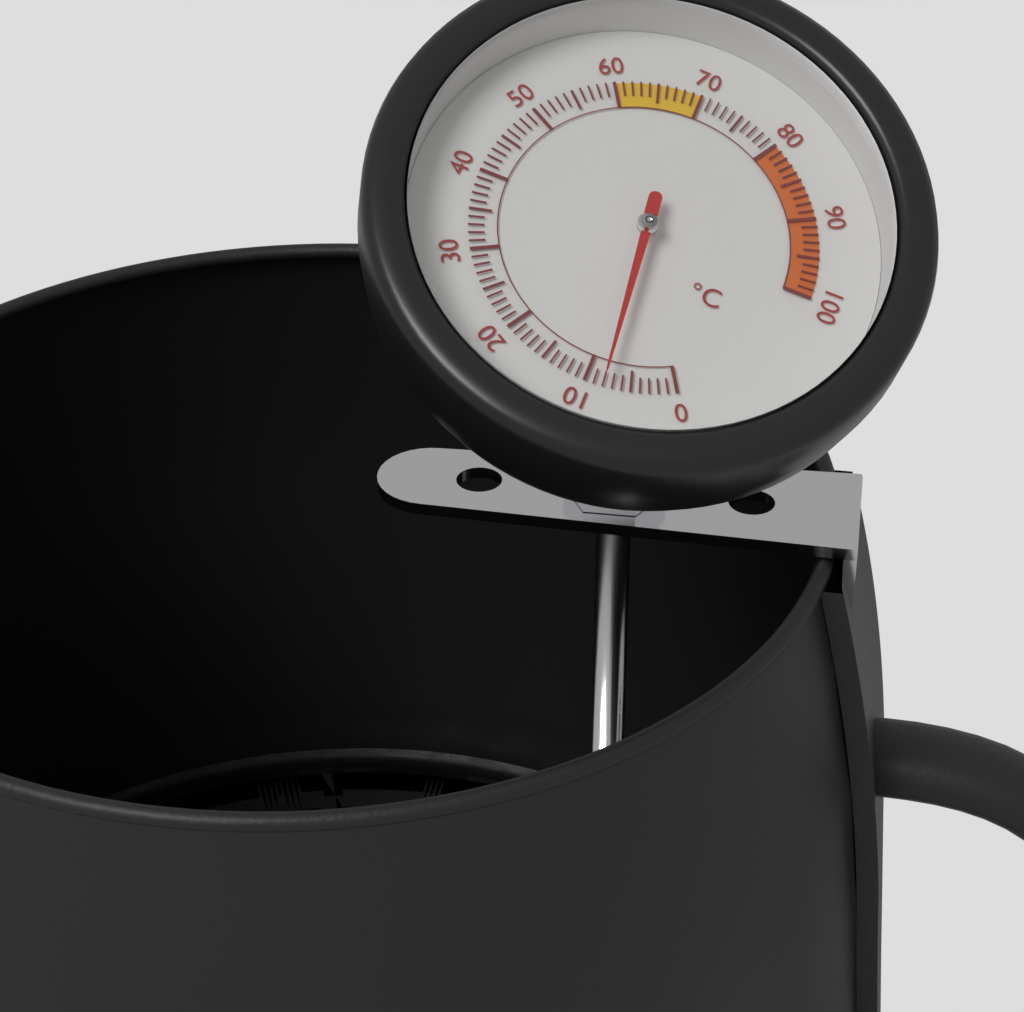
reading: 8 °C
